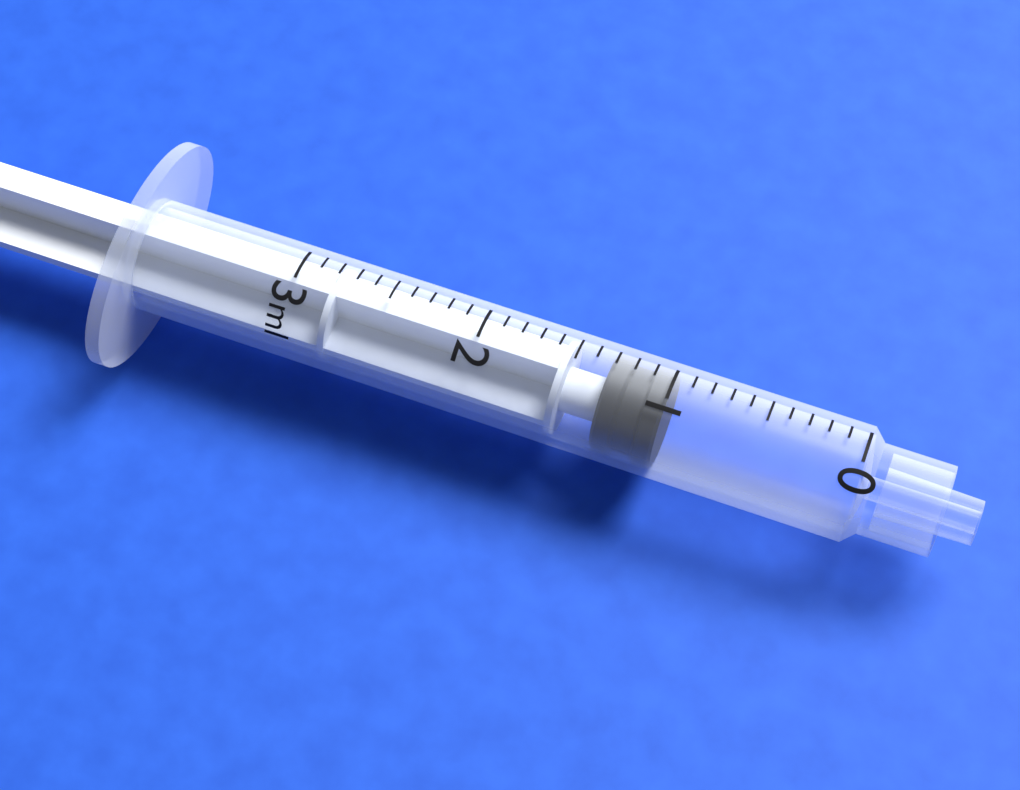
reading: 1.0 ml
